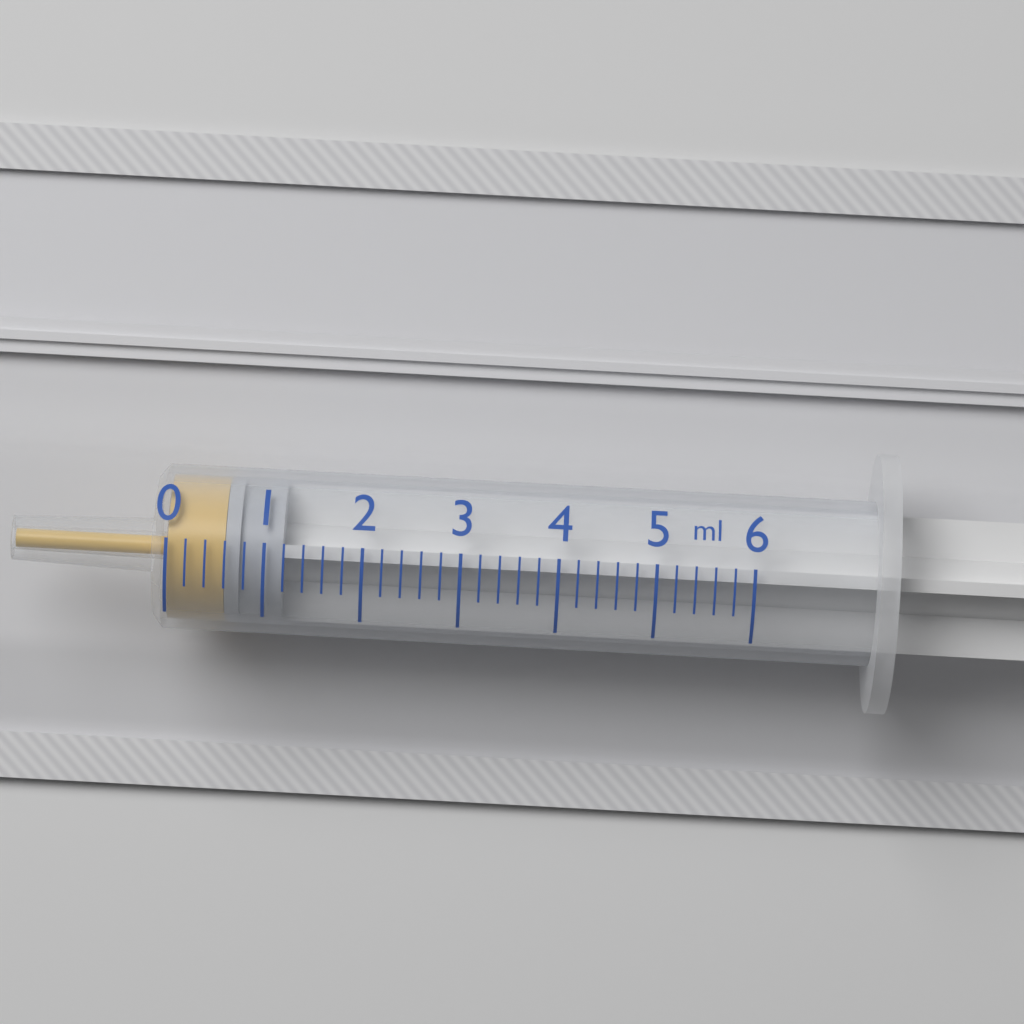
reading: 0.6 ml
